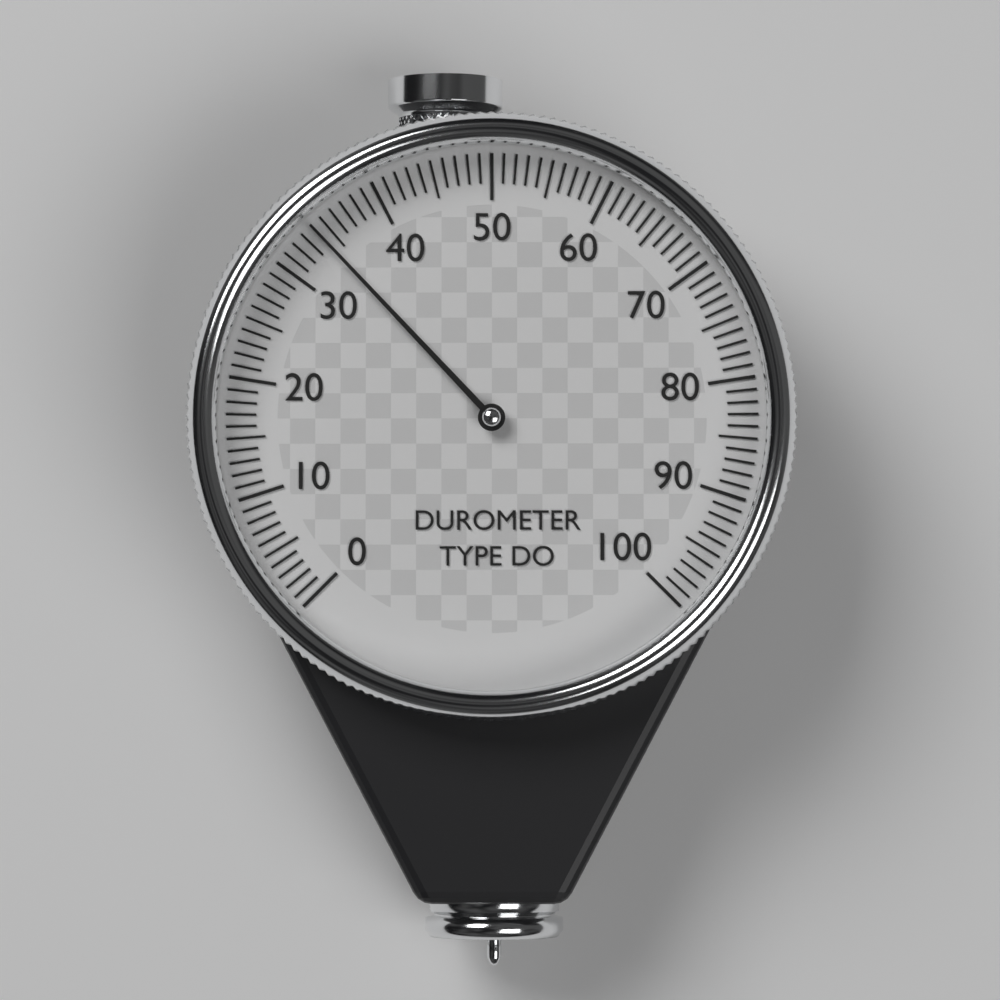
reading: 34 (no unit)
